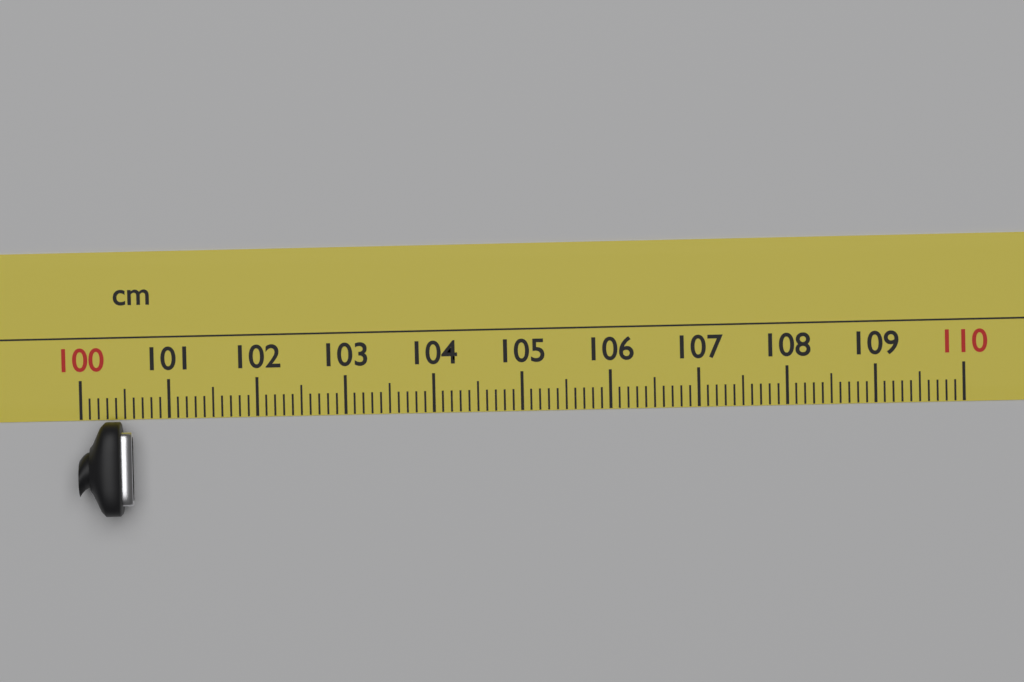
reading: 100.6 cm
